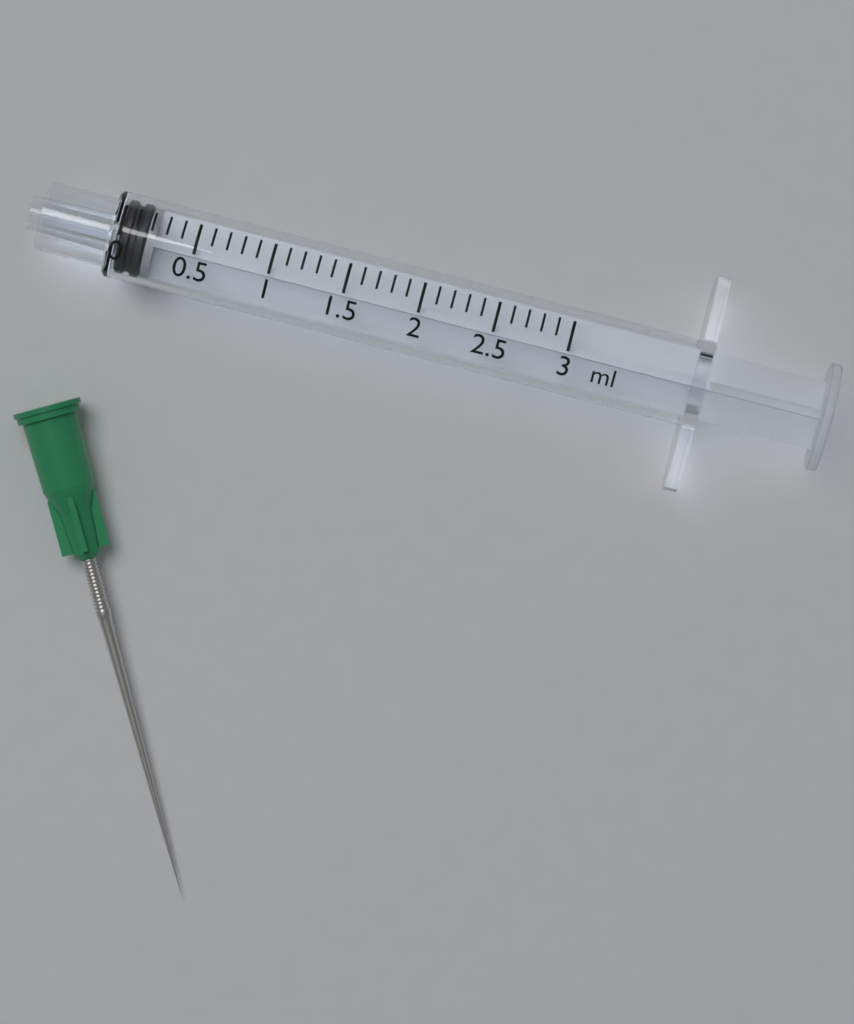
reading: 0.0 ml
